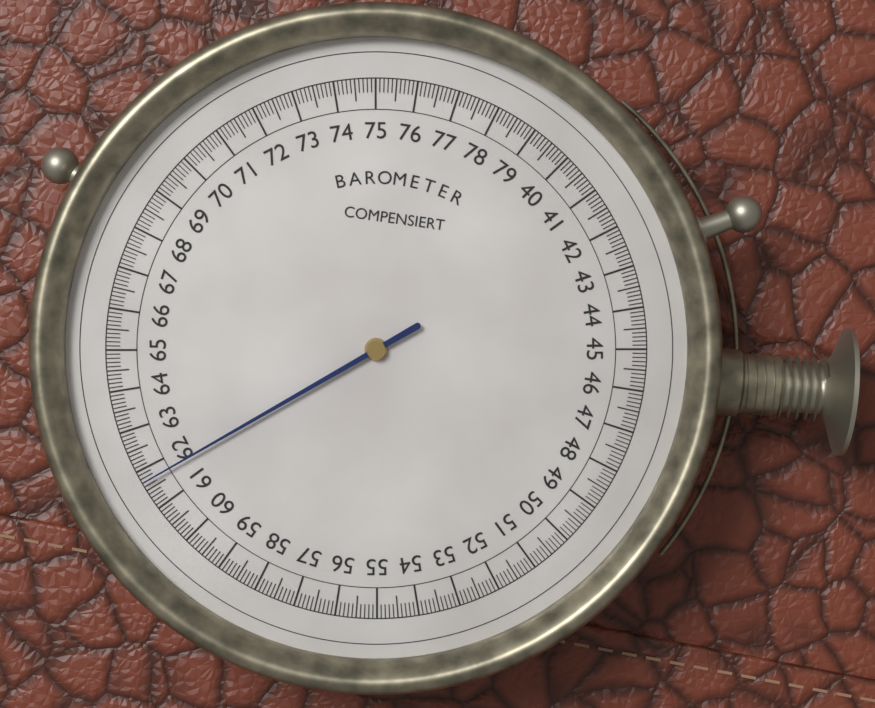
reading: 61.7 (no unit)
